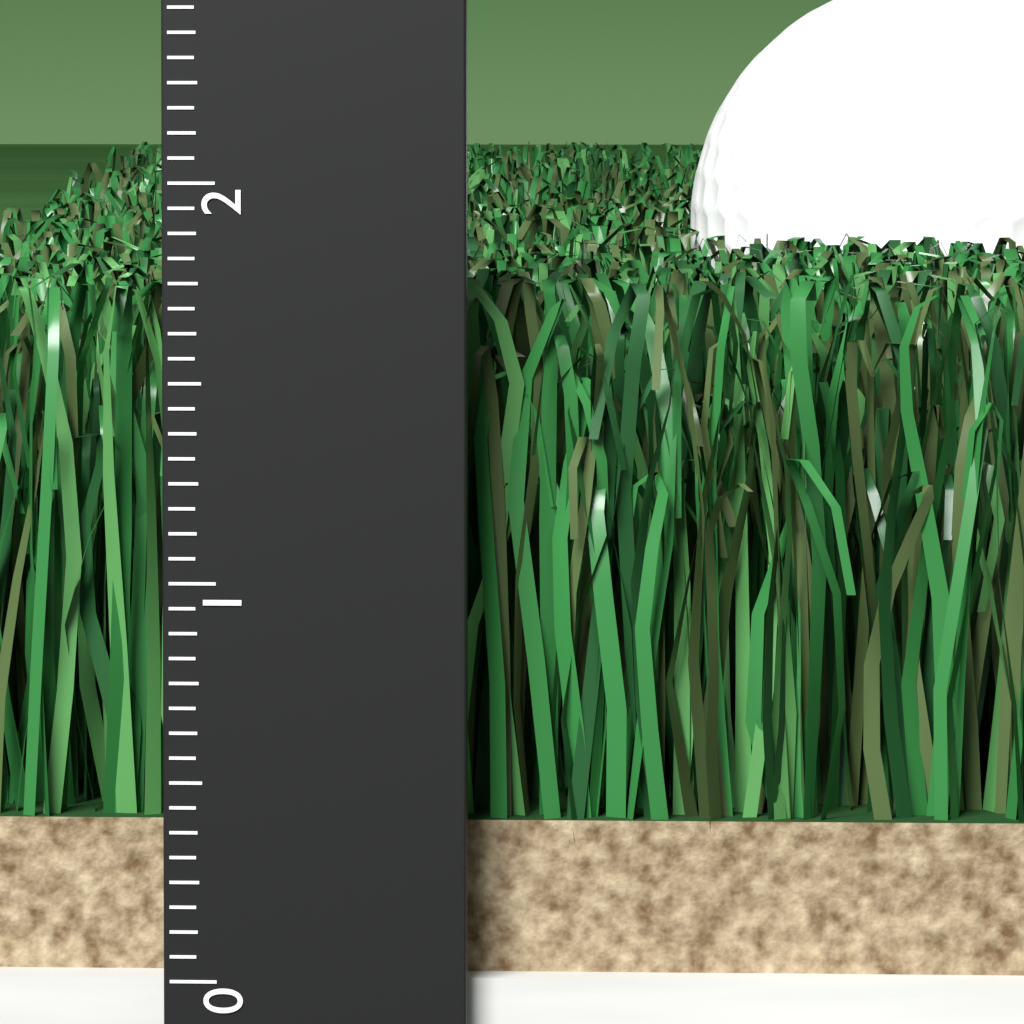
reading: 1.7500 (no unit)
